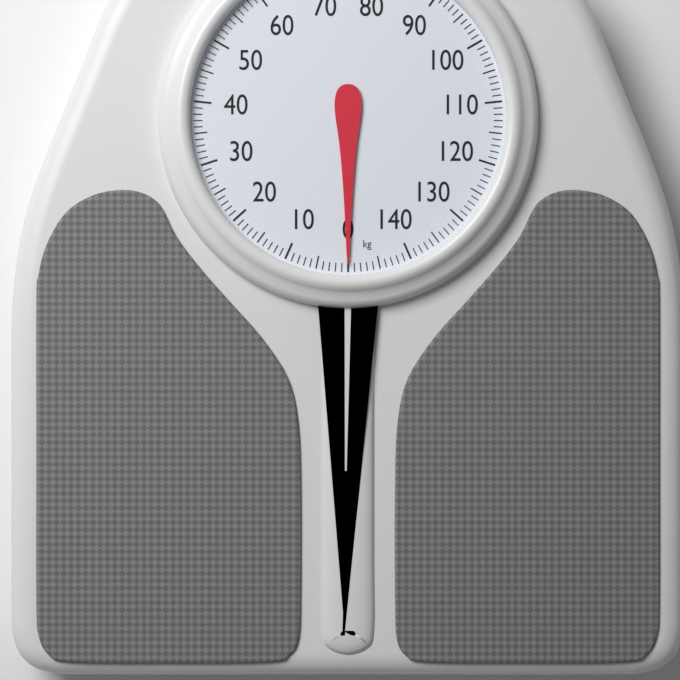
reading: 0 kg
